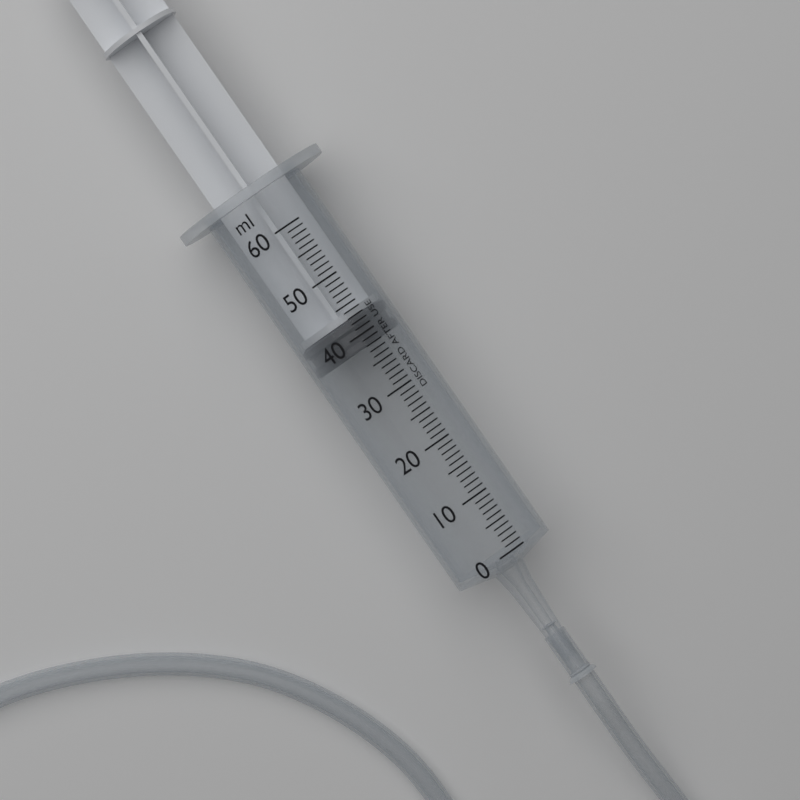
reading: 38 ml
